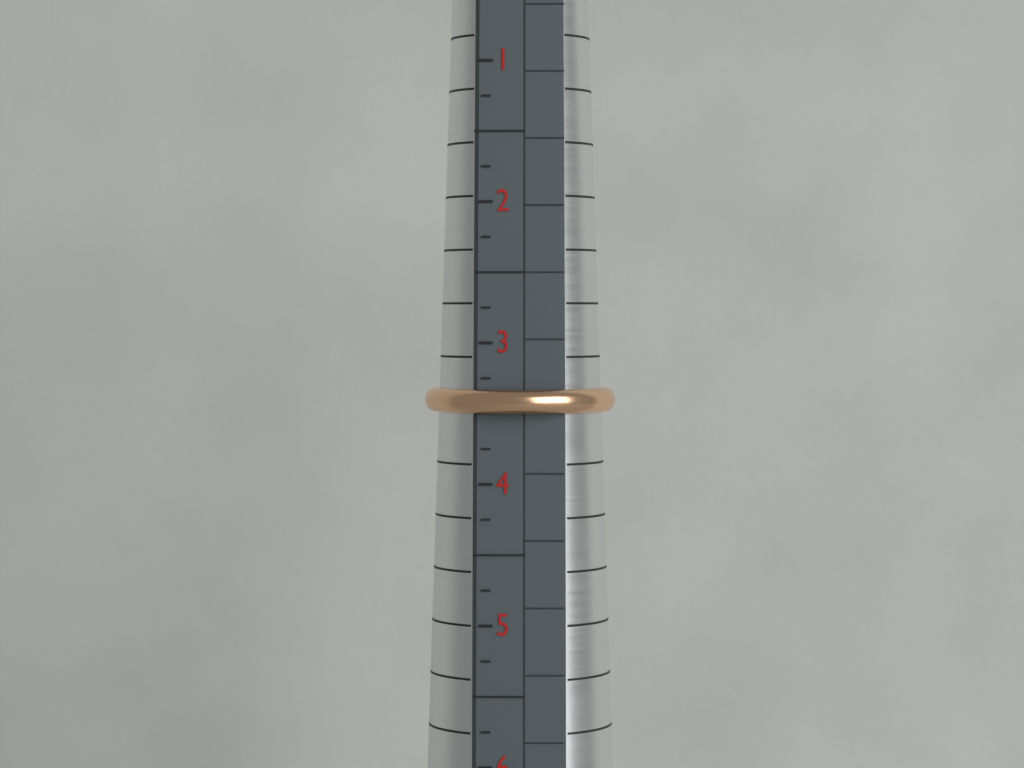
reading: 3.50 (no unit)
